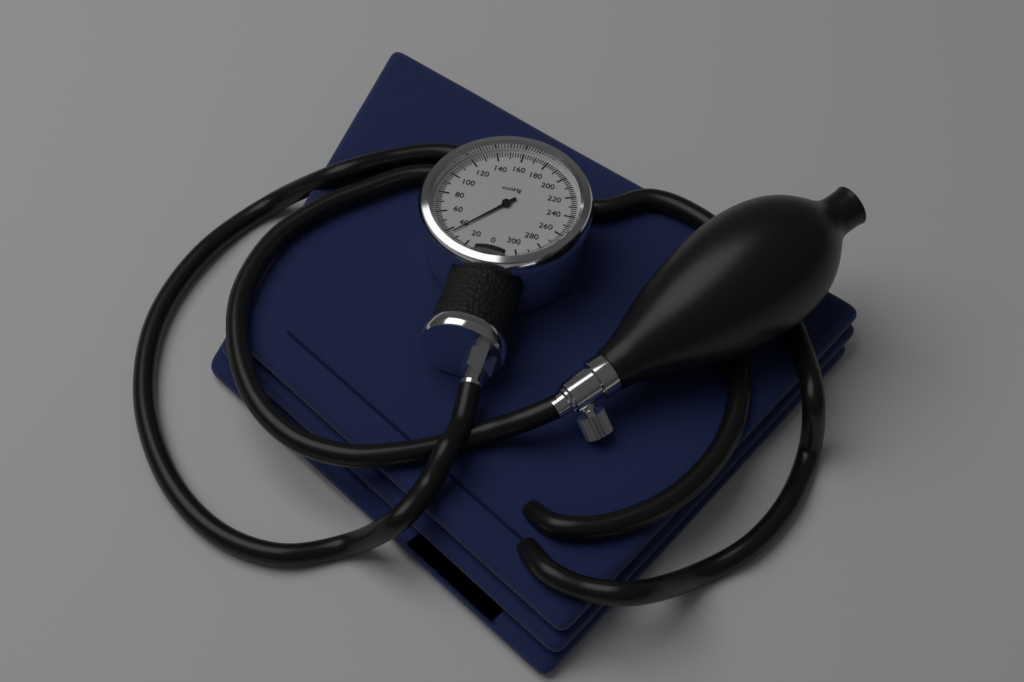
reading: 36 mmHg
